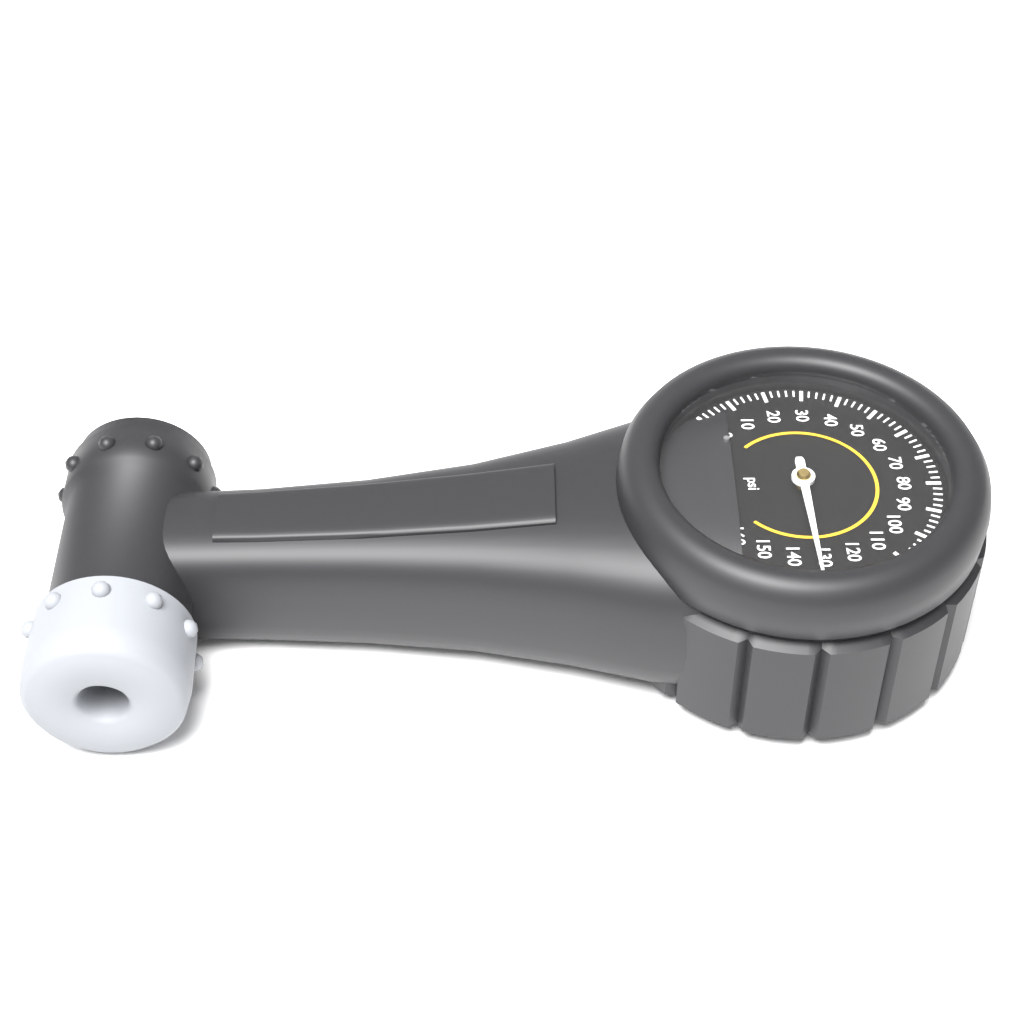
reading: 132 psi
